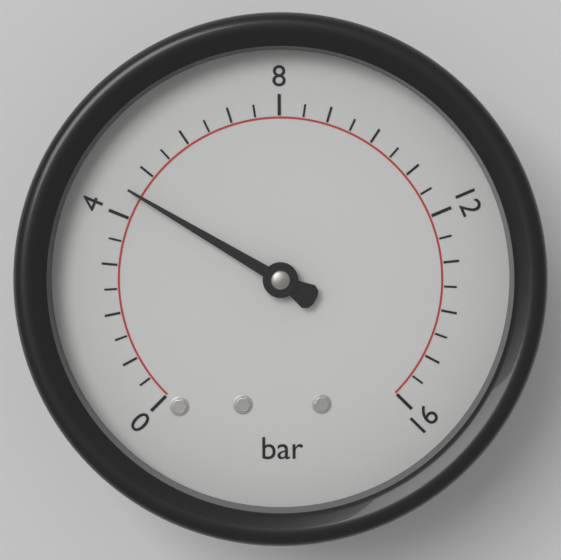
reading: 4.5 bar
